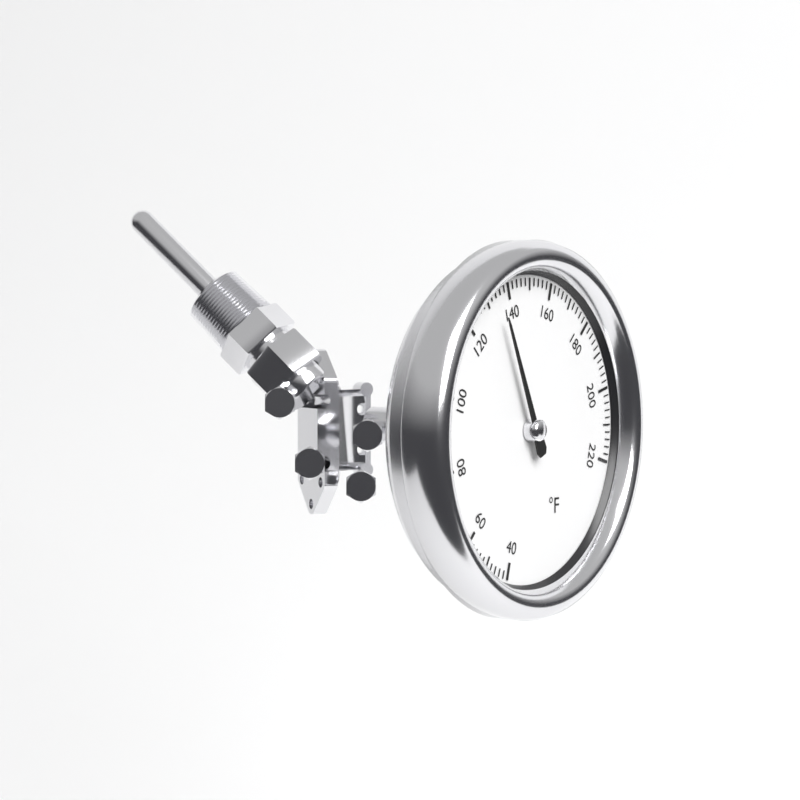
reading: 134 °F
